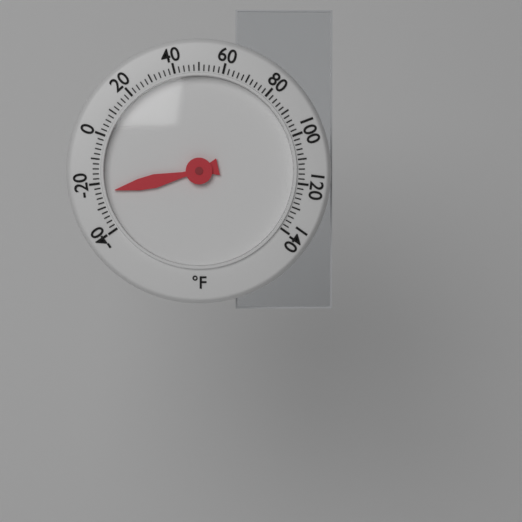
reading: -24 °F
